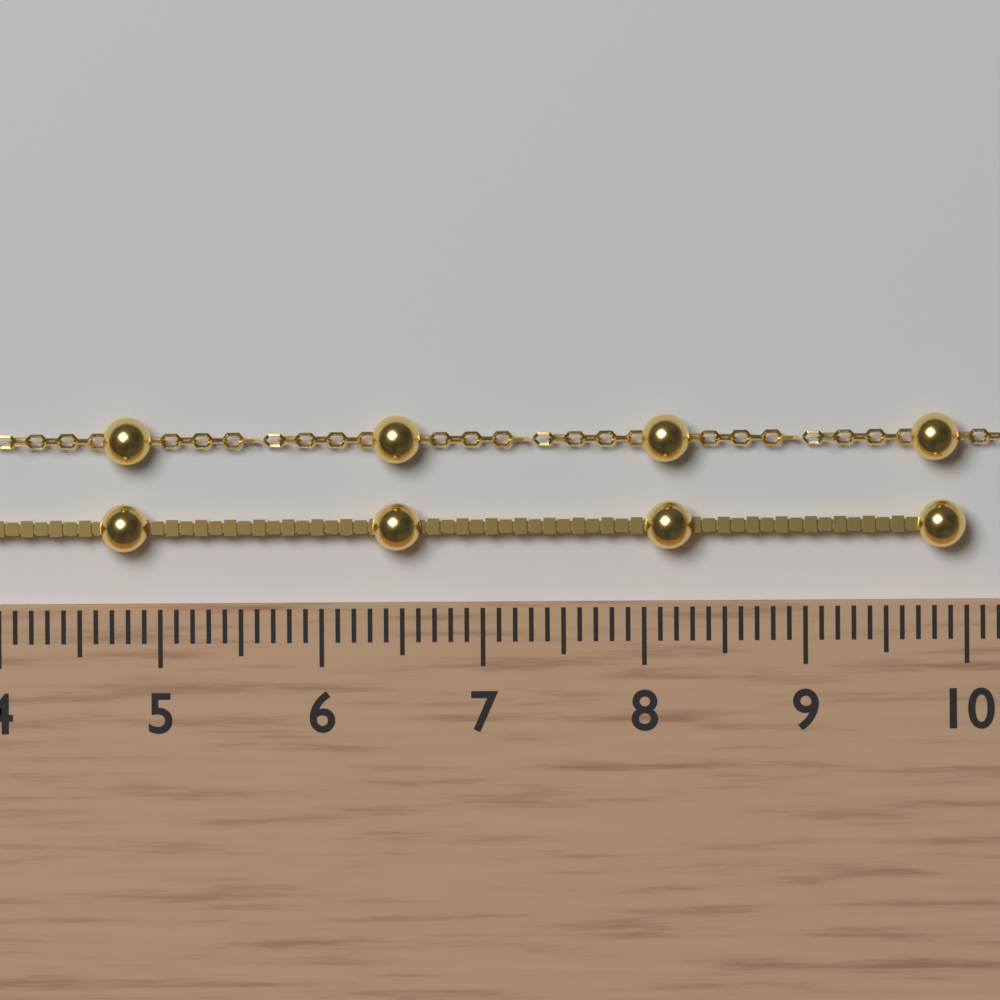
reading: 10.0 cm
